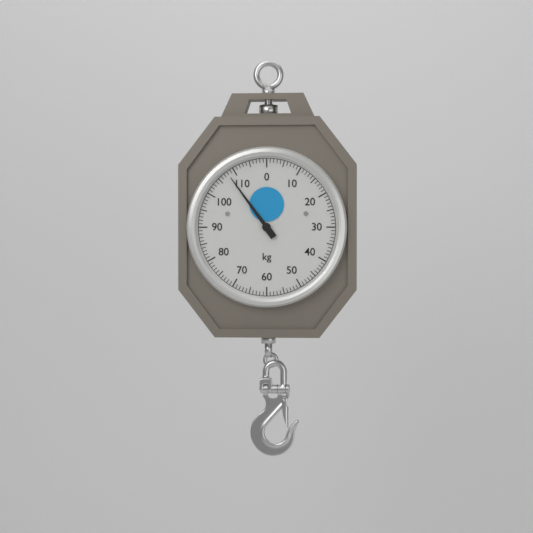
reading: 108 kg
